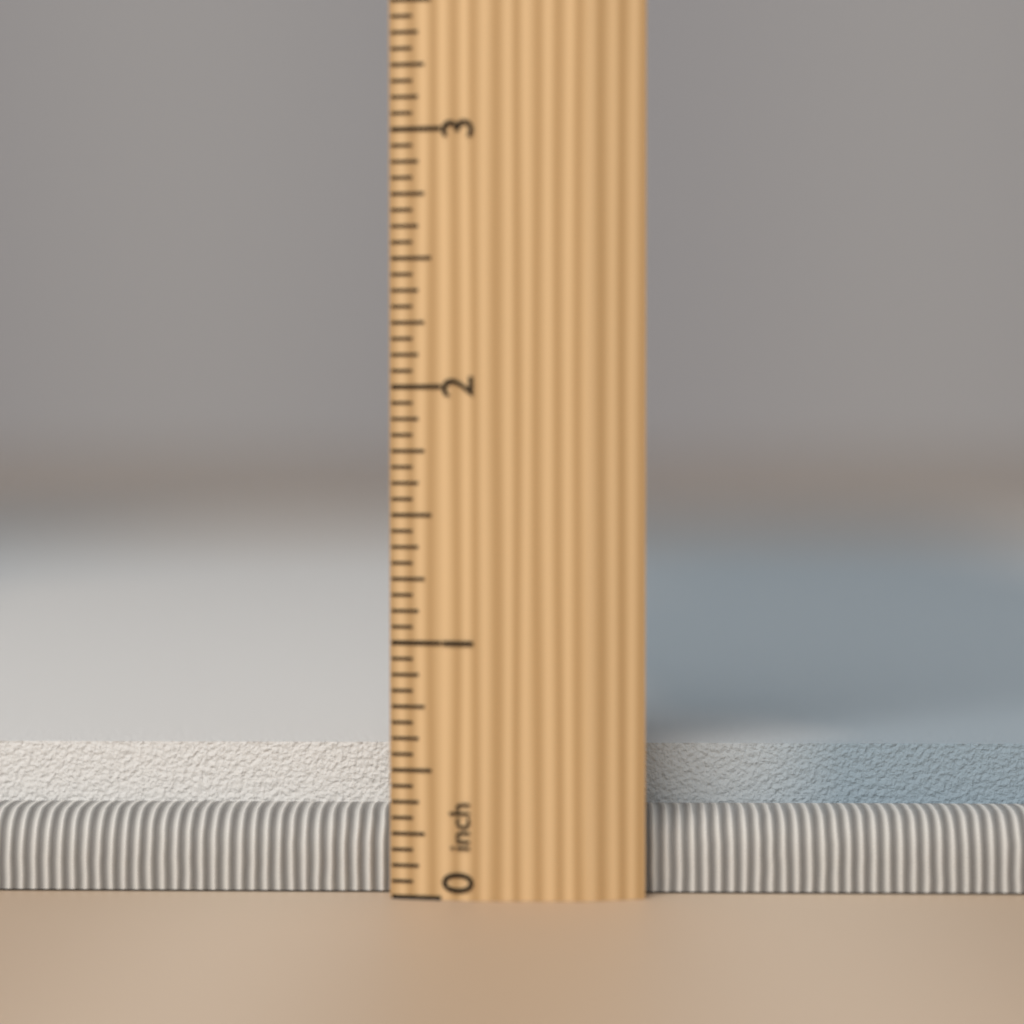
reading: 0.5625 inch
